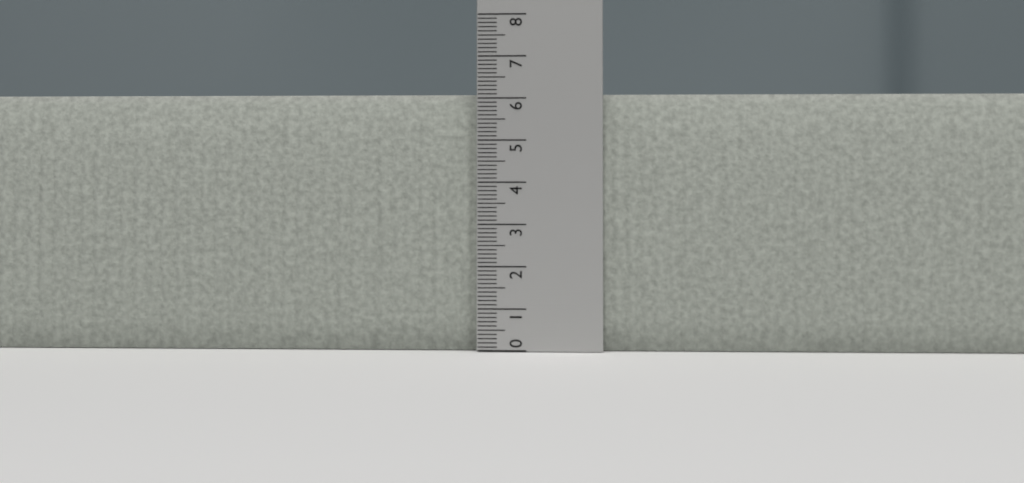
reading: 6.1 (no unit)
